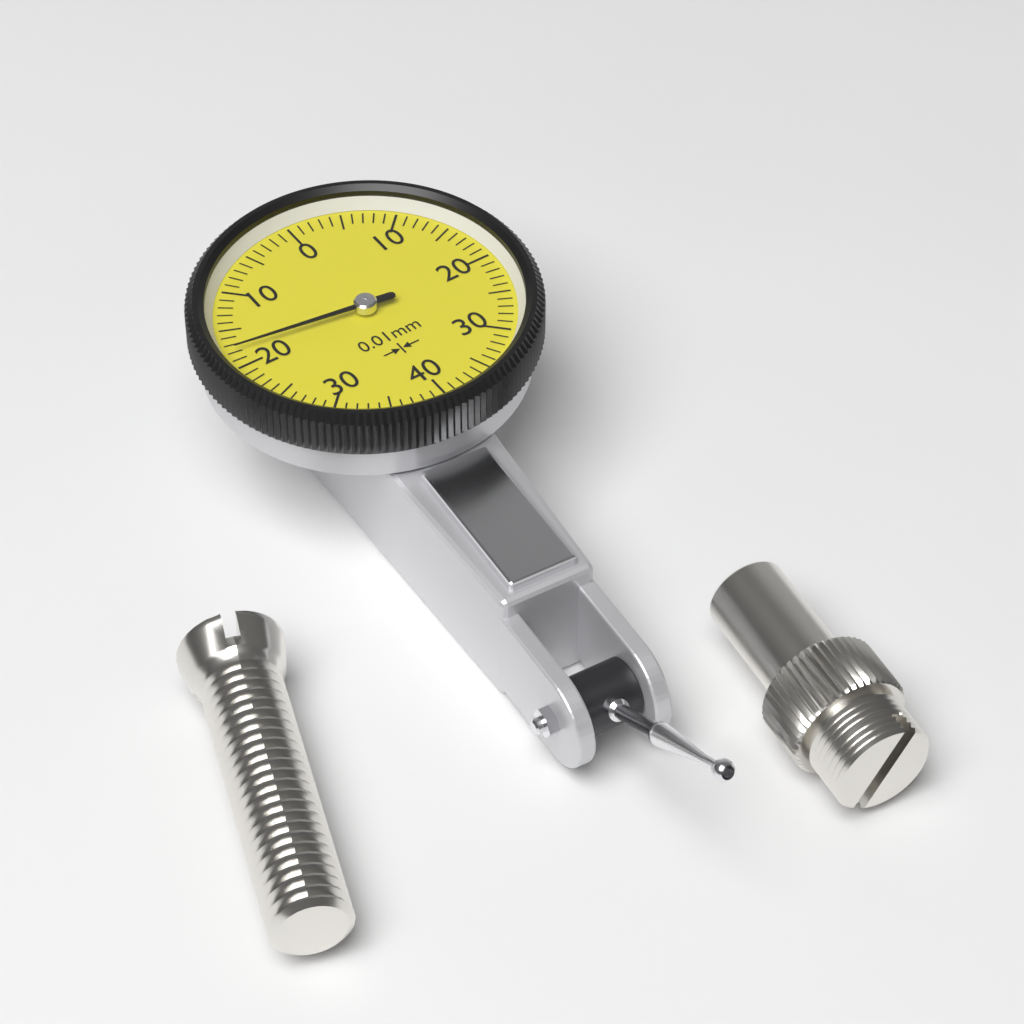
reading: 0.18 mm
